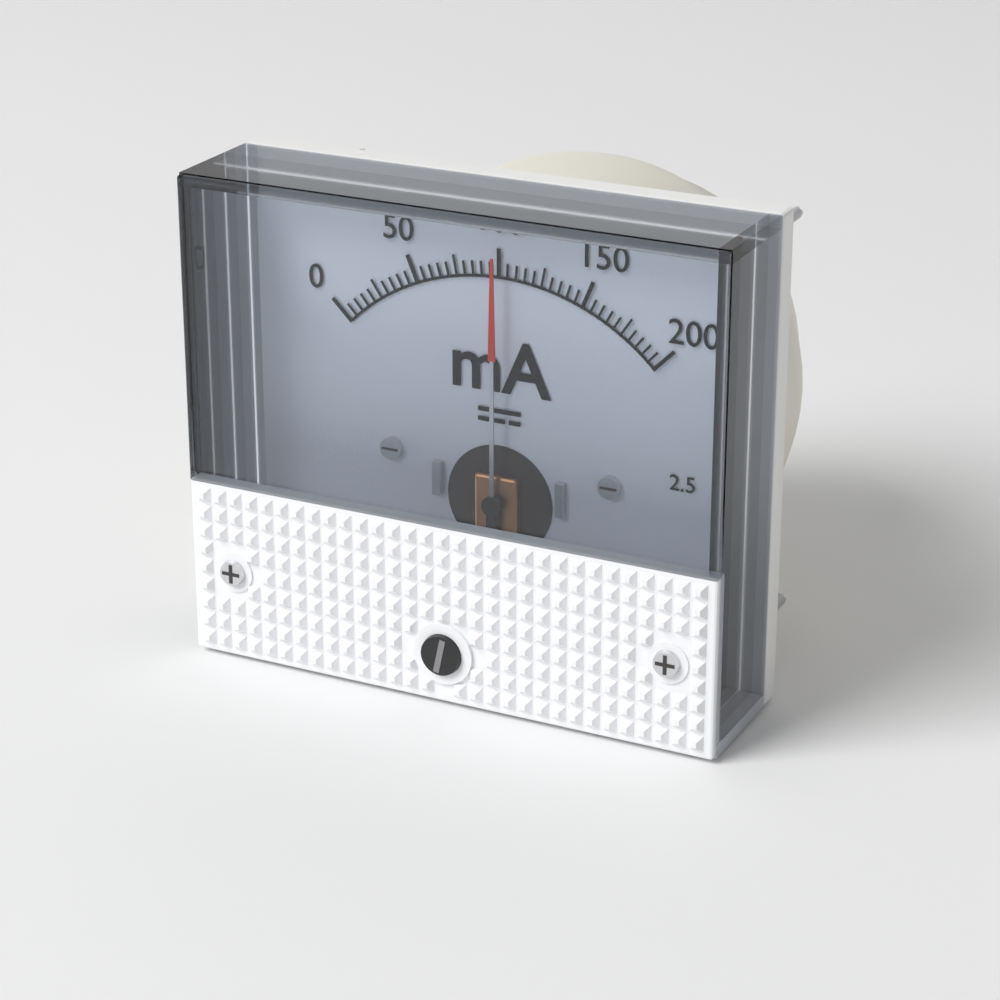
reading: 100 mA
